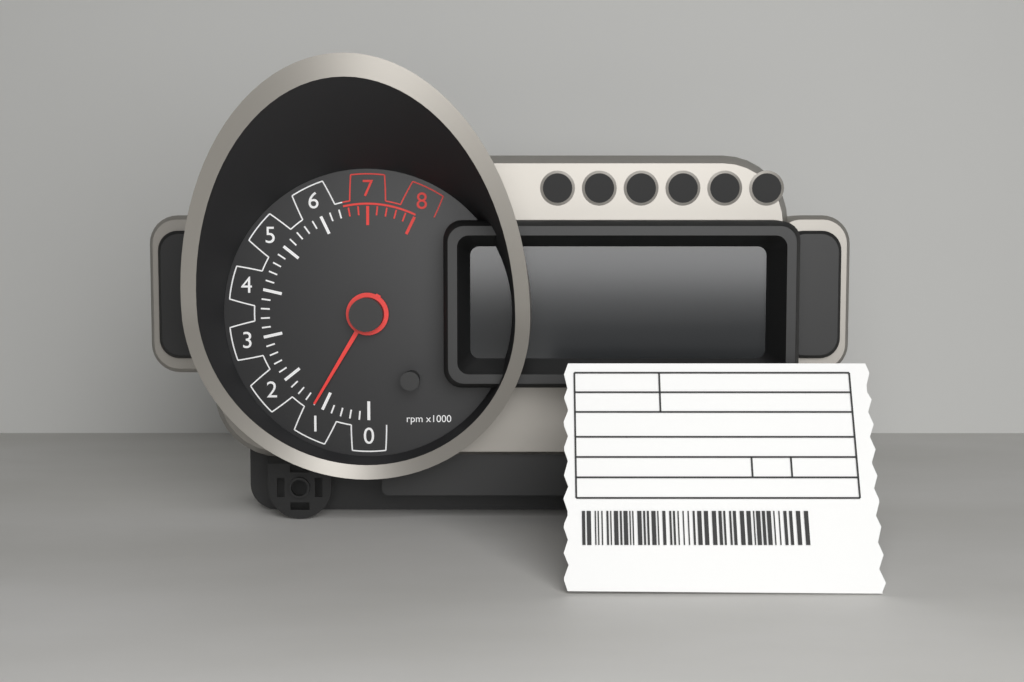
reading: 1.2 rpm x1000
